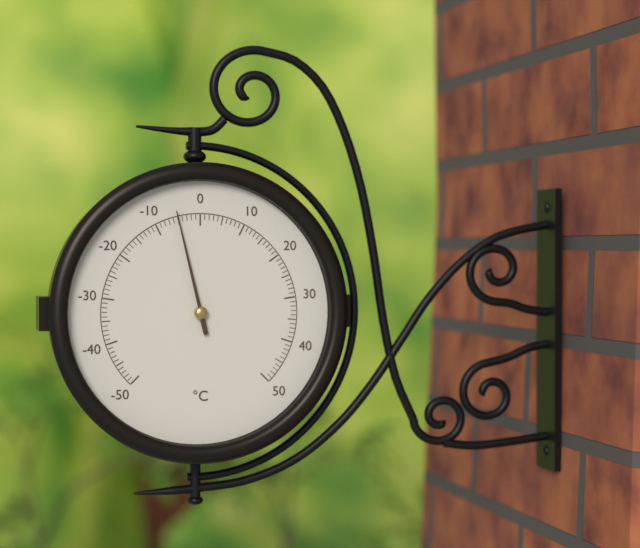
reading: -5 °C
